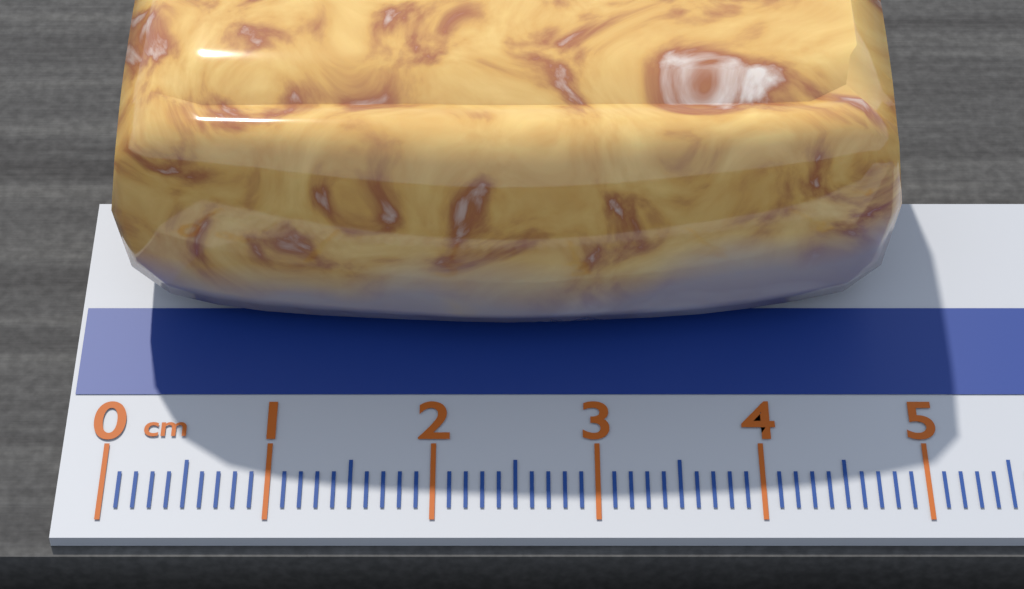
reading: 4.9 cm
